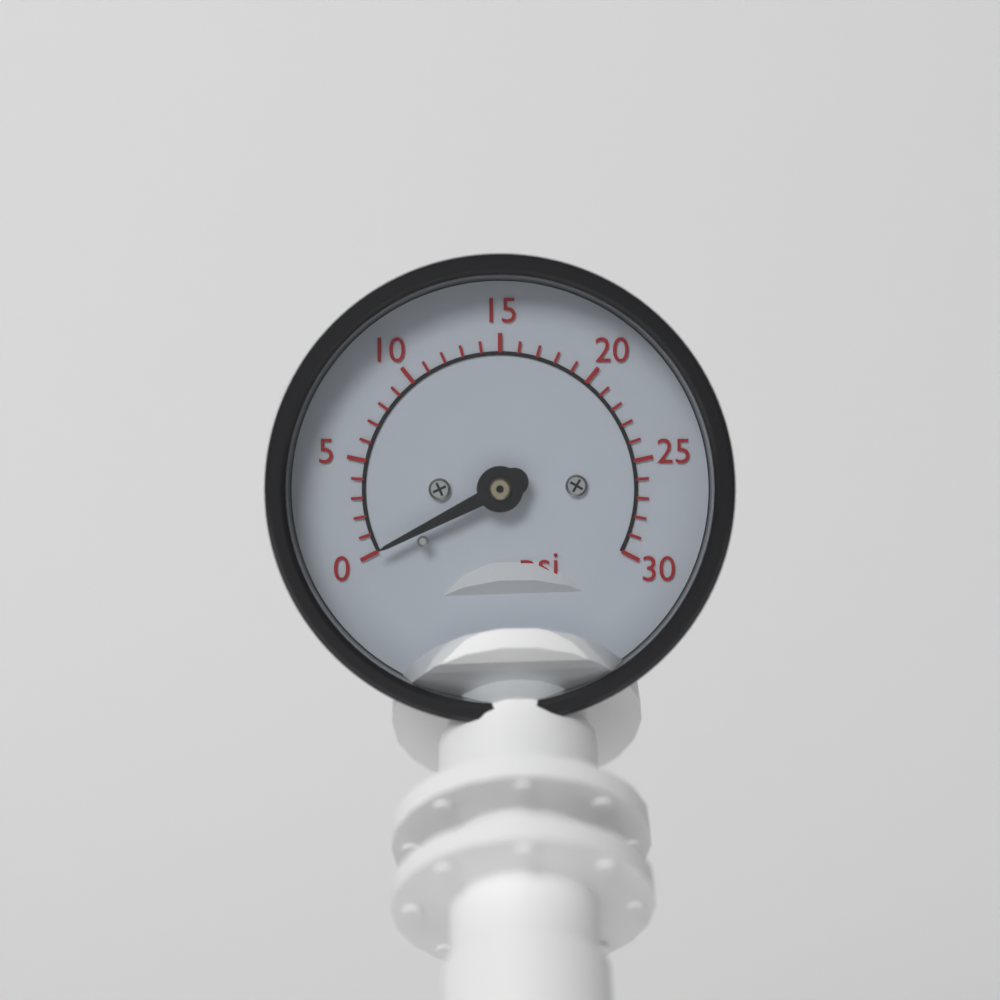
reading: 0 psi
